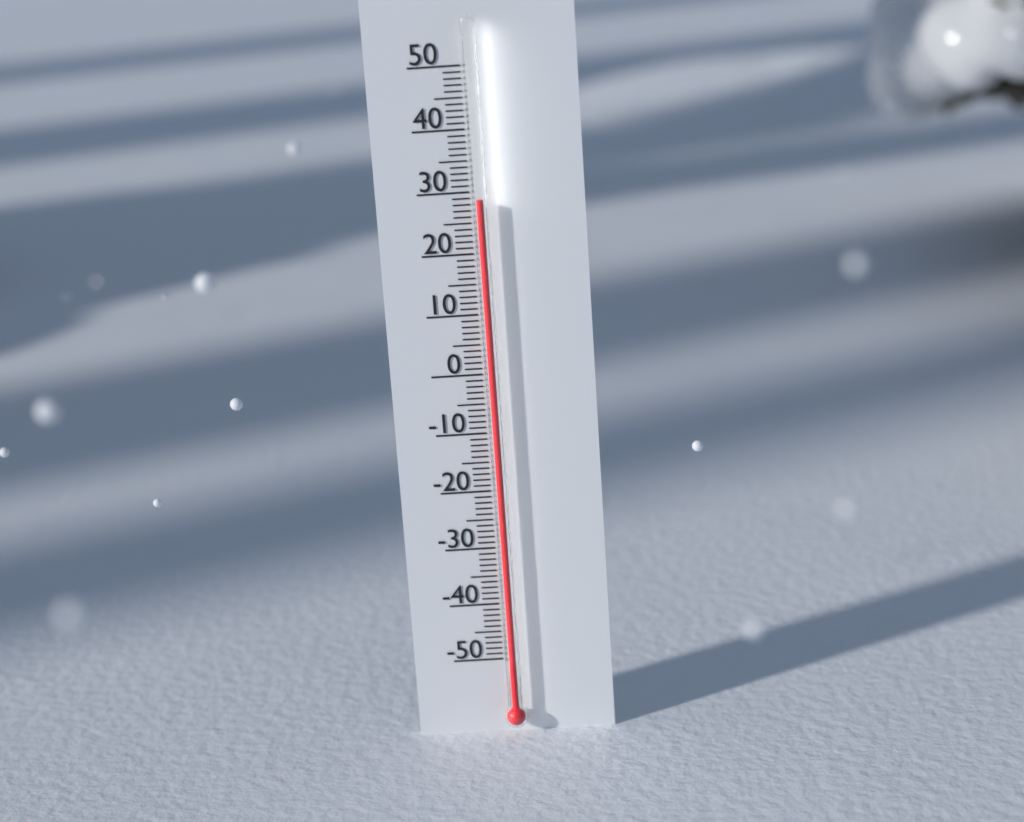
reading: 29 (no unit)
